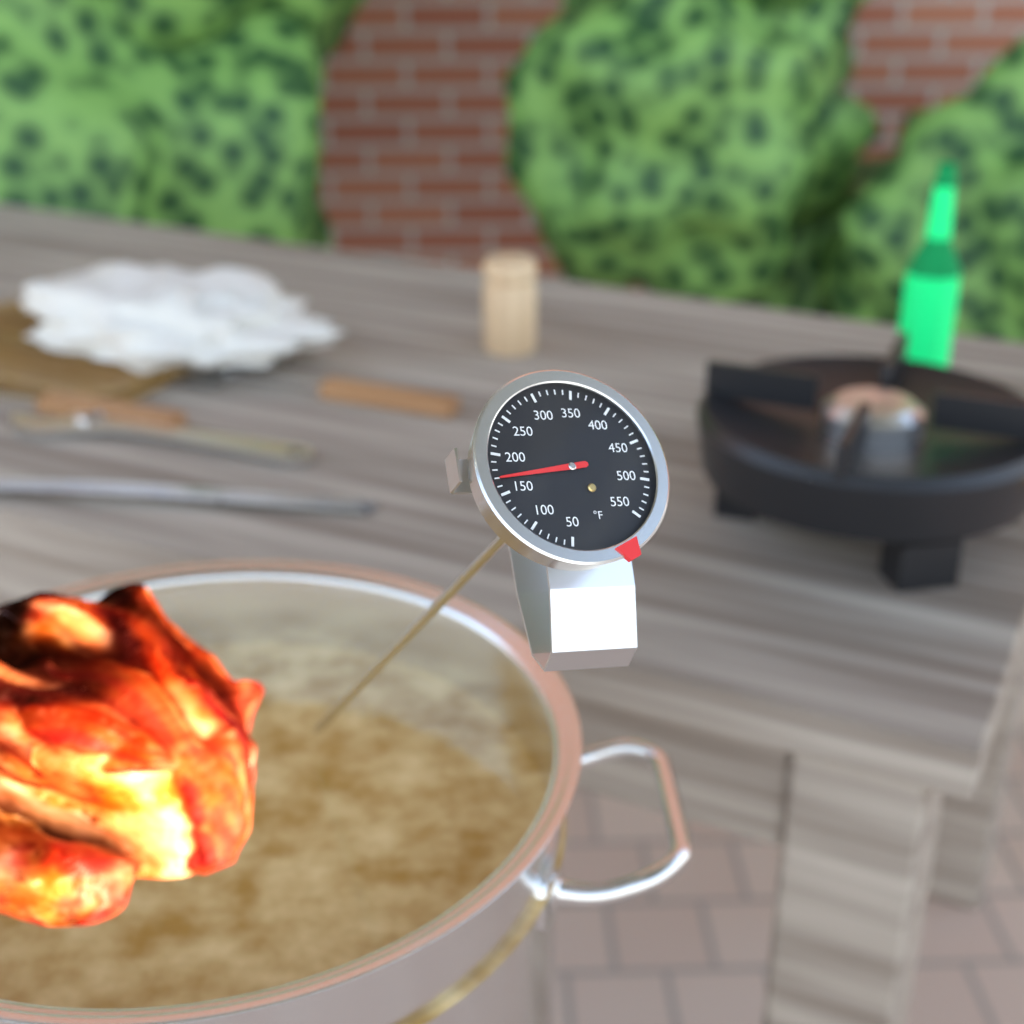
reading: 170 °F
